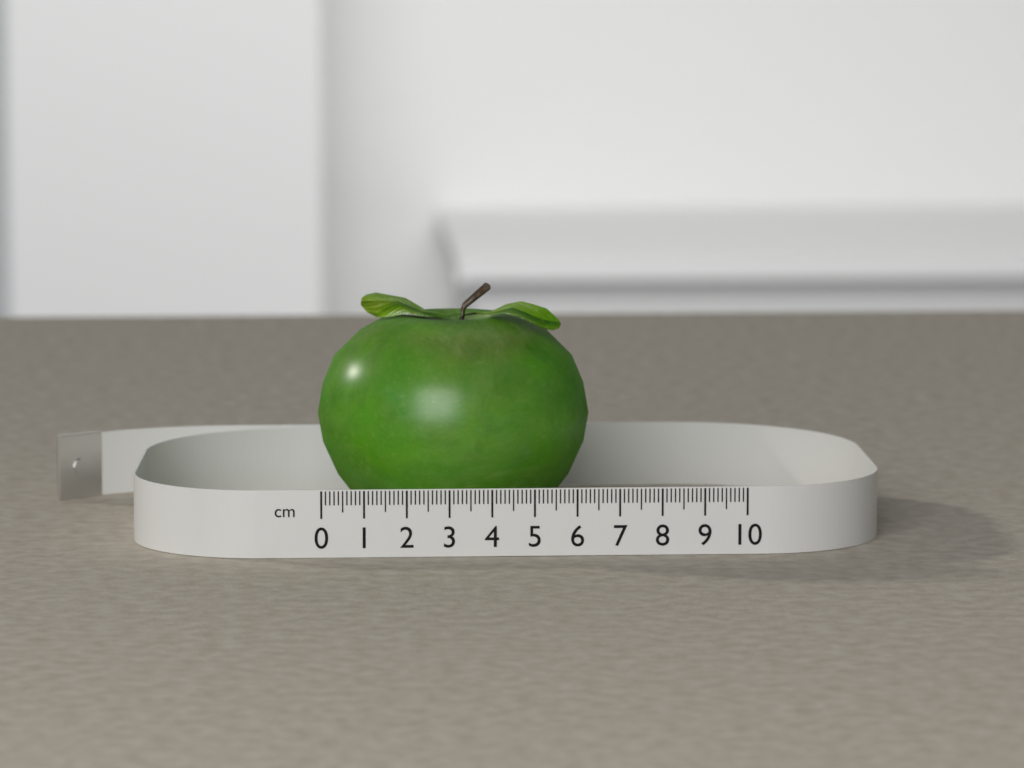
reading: 6.5 cm
